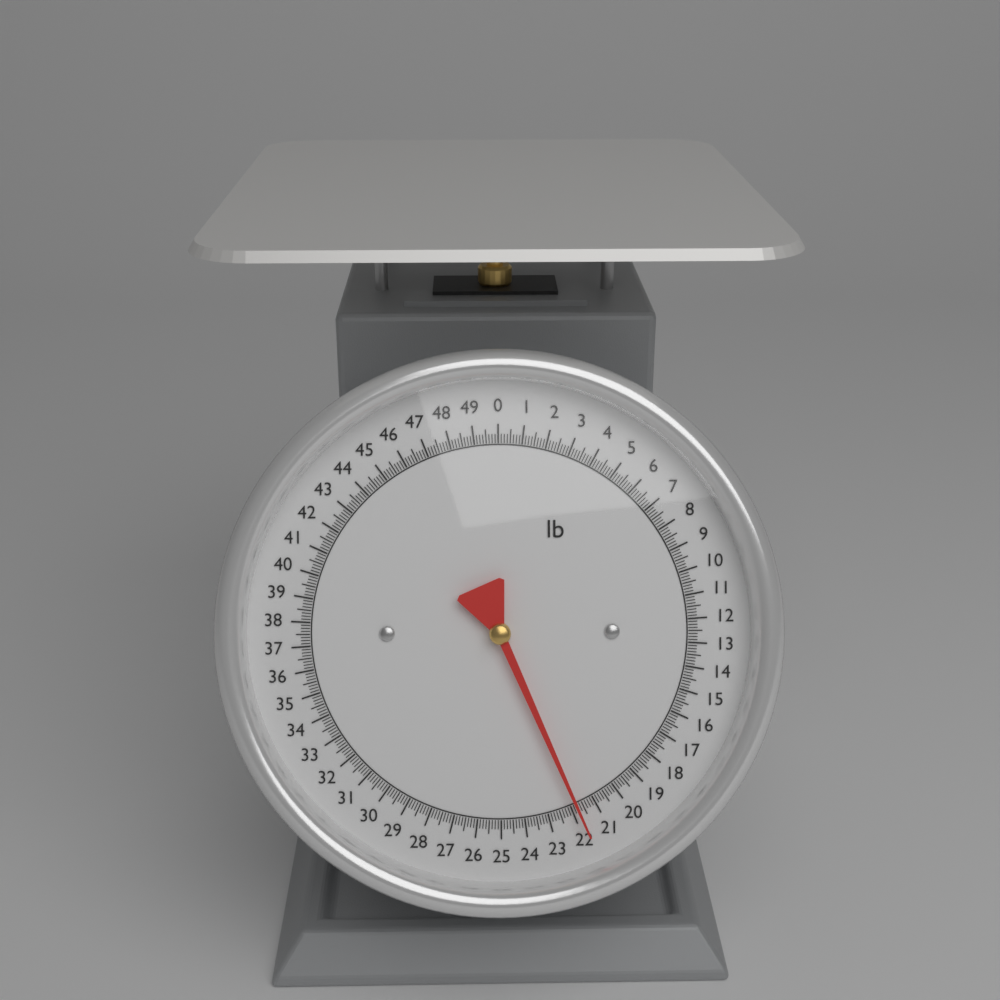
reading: 21.750 lb
